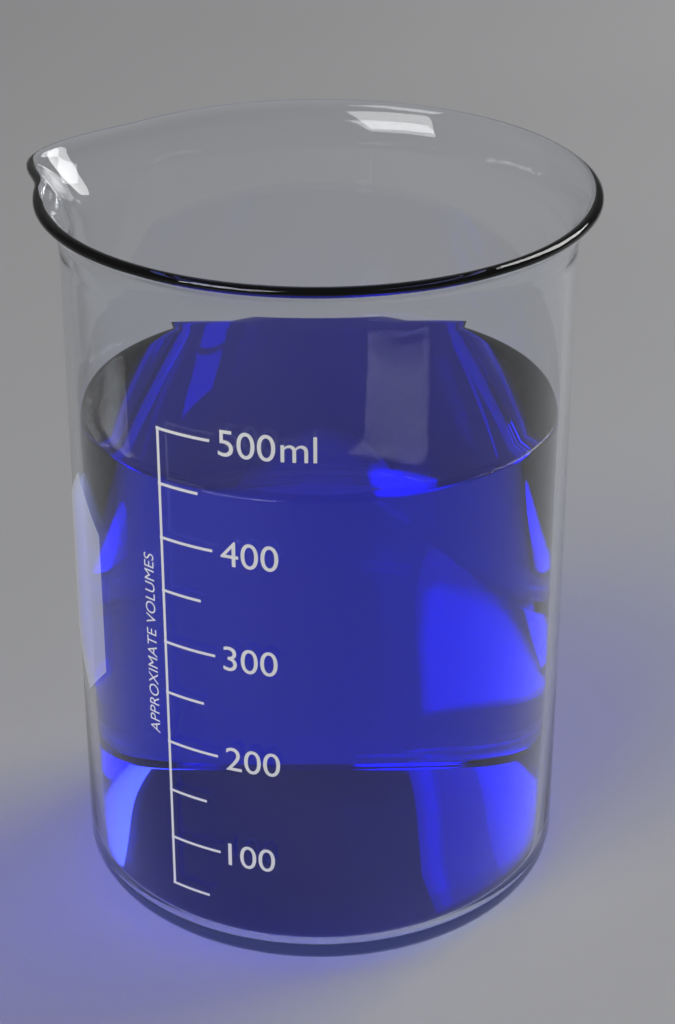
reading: 450 ml
